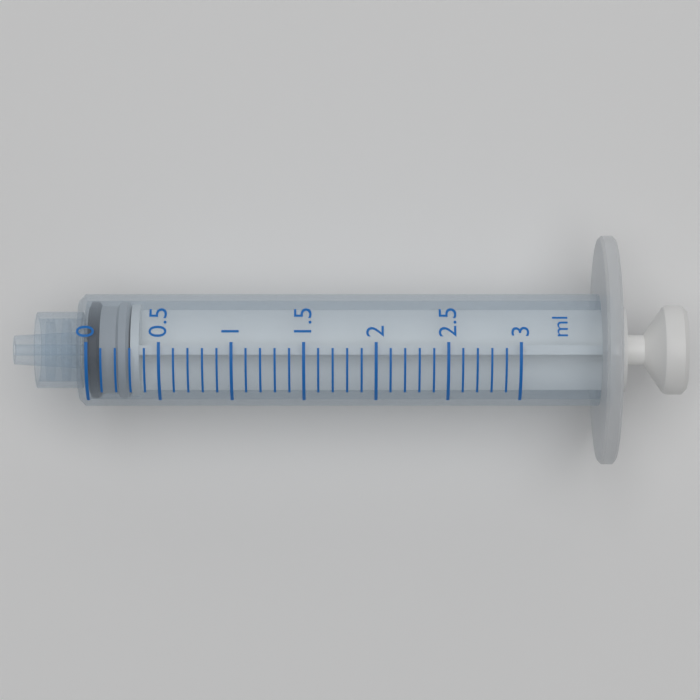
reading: 0.0 ml
